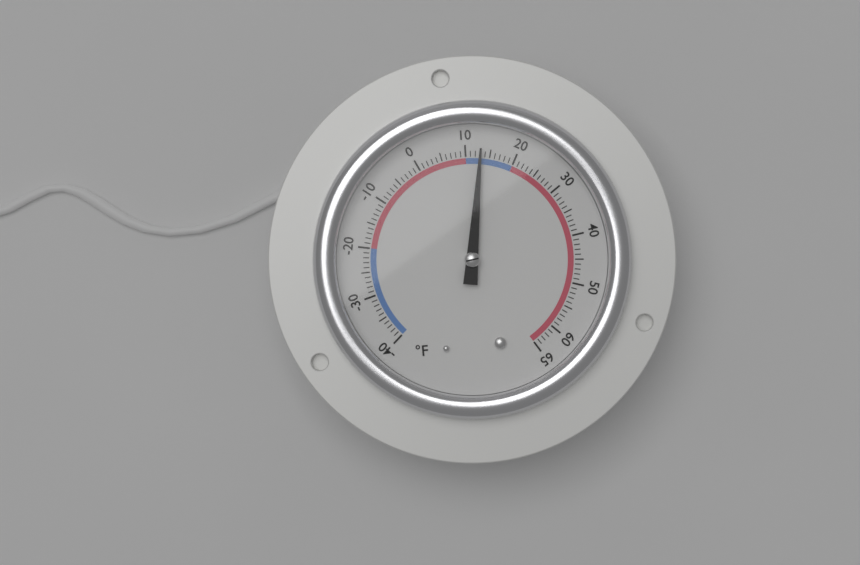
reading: 13 °F
